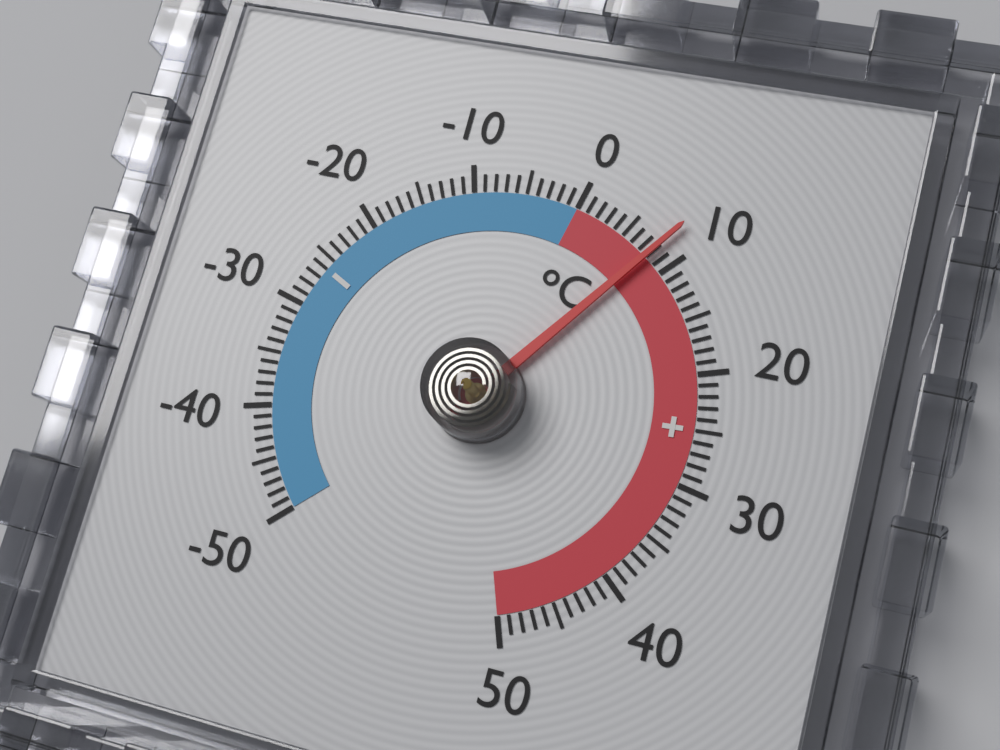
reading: 8 °C
